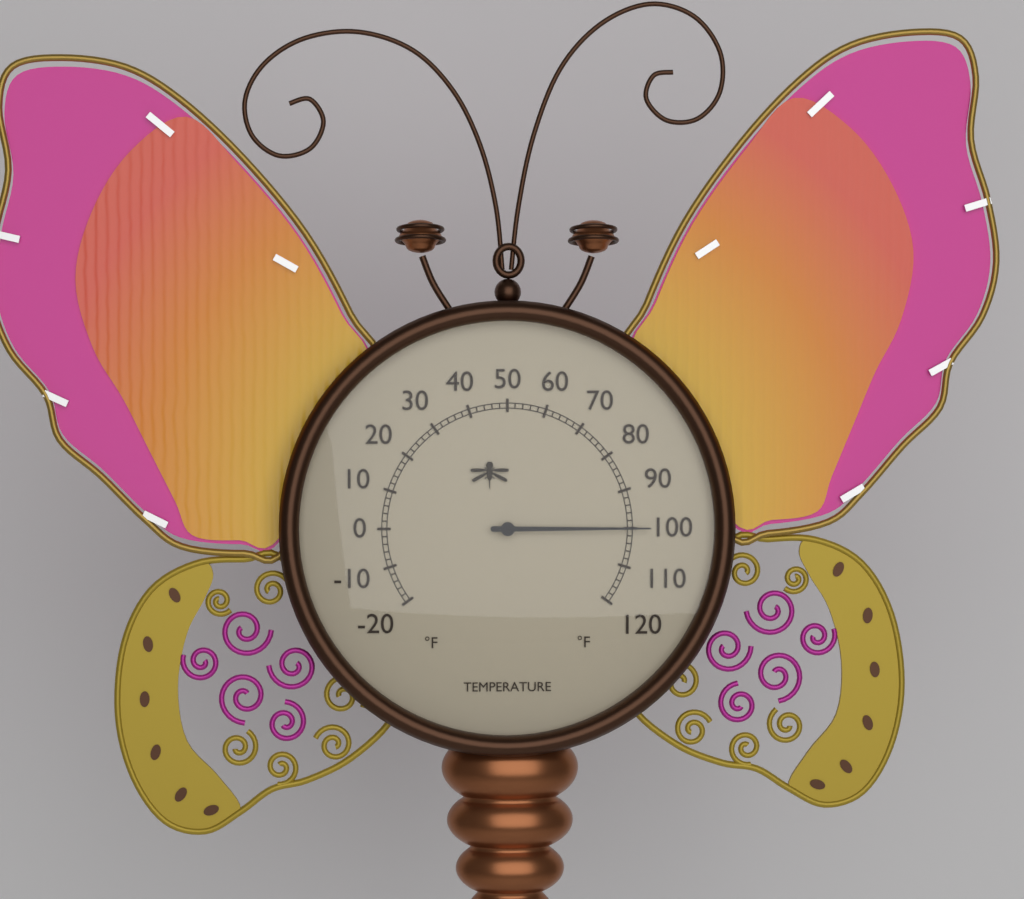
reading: 100 °F
